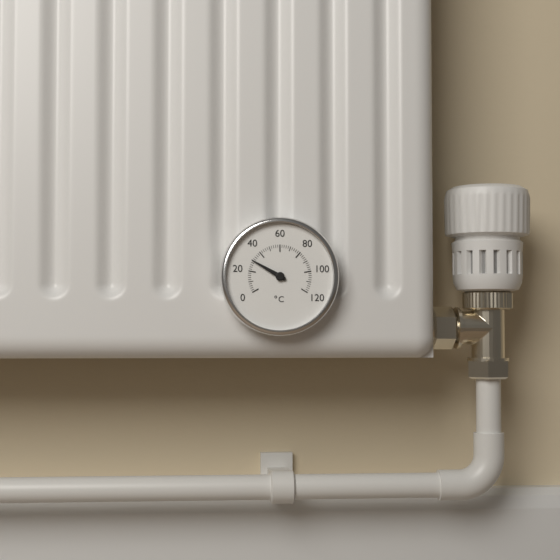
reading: 30 °C
